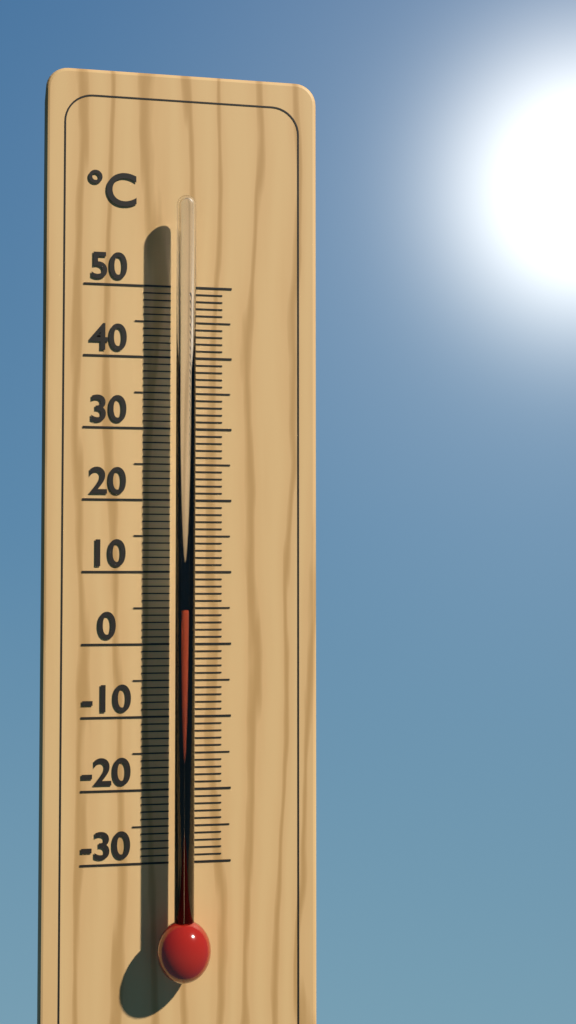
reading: 5 °C
